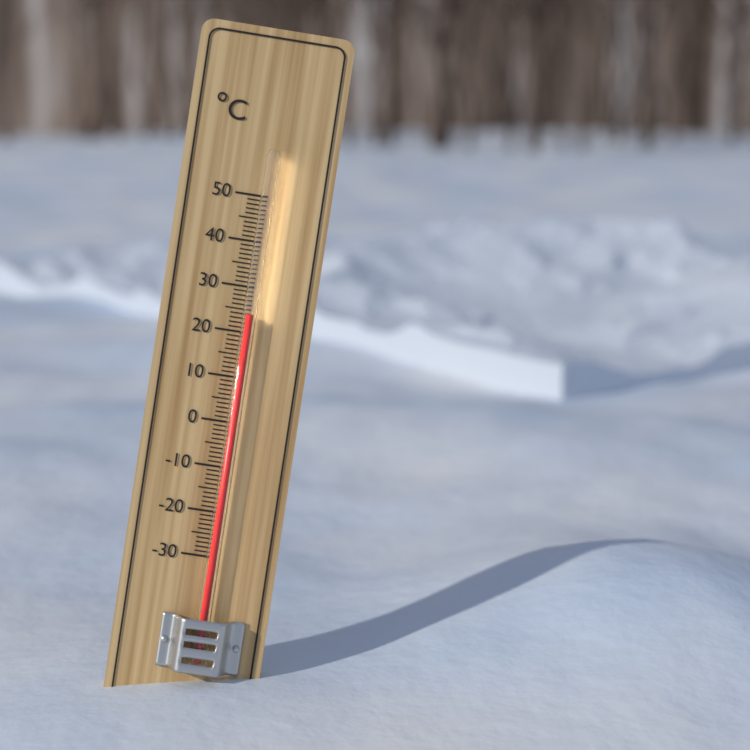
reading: 24 °C
